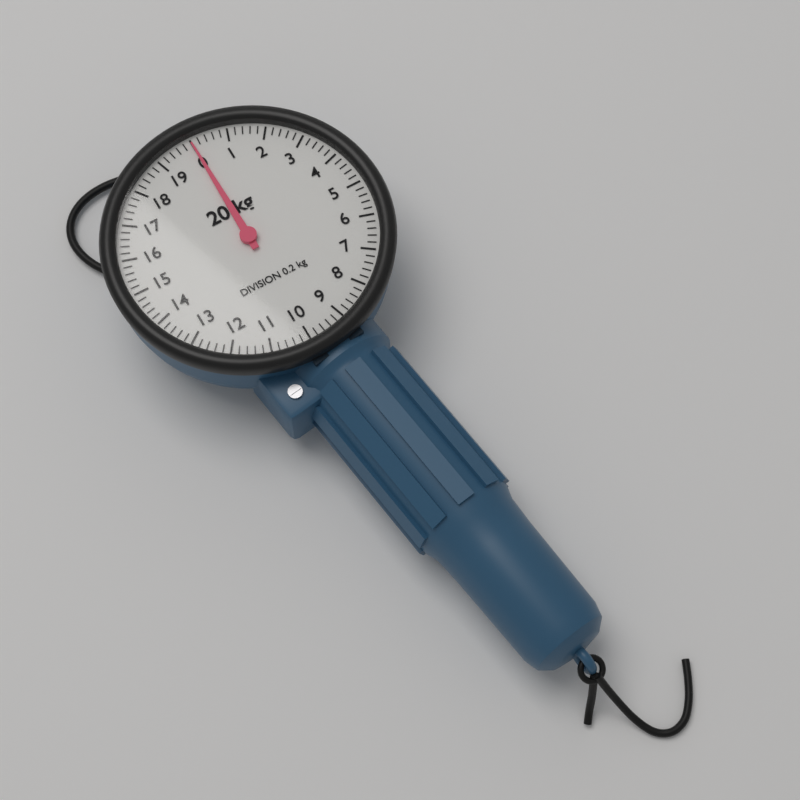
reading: 0.0 kg
